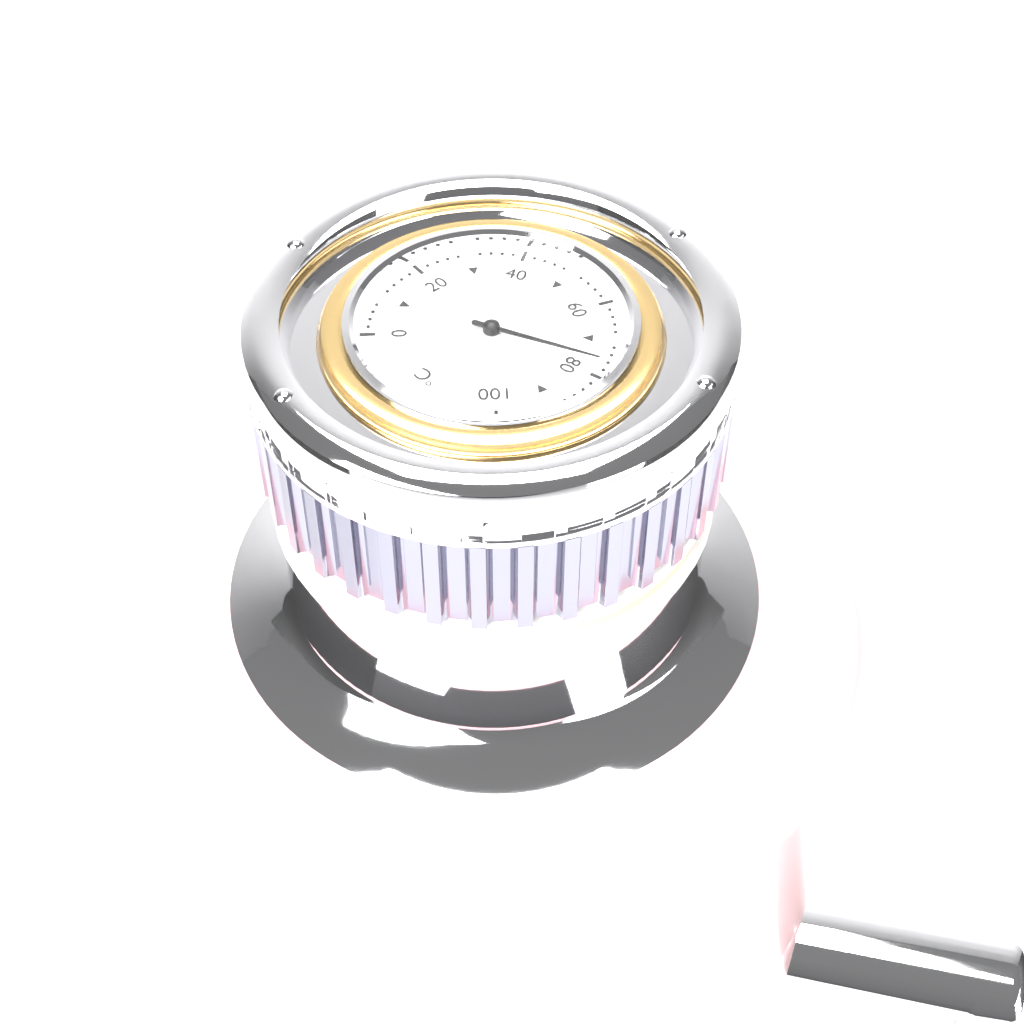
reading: 76 °C
